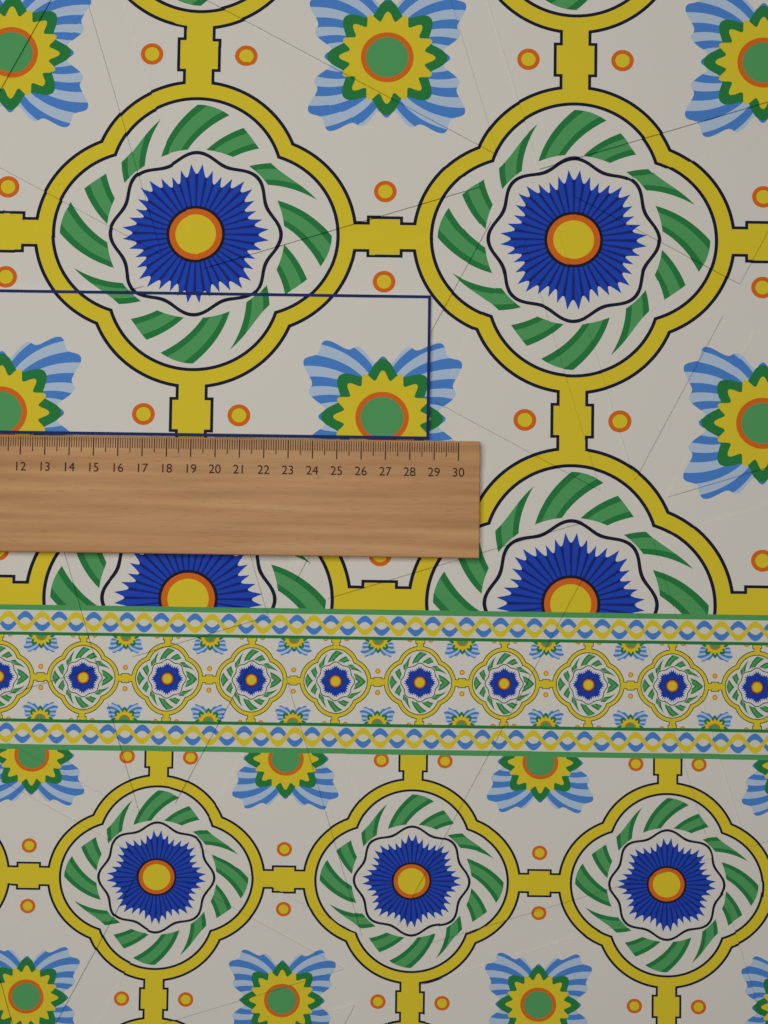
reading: 28.8 (no unit)
